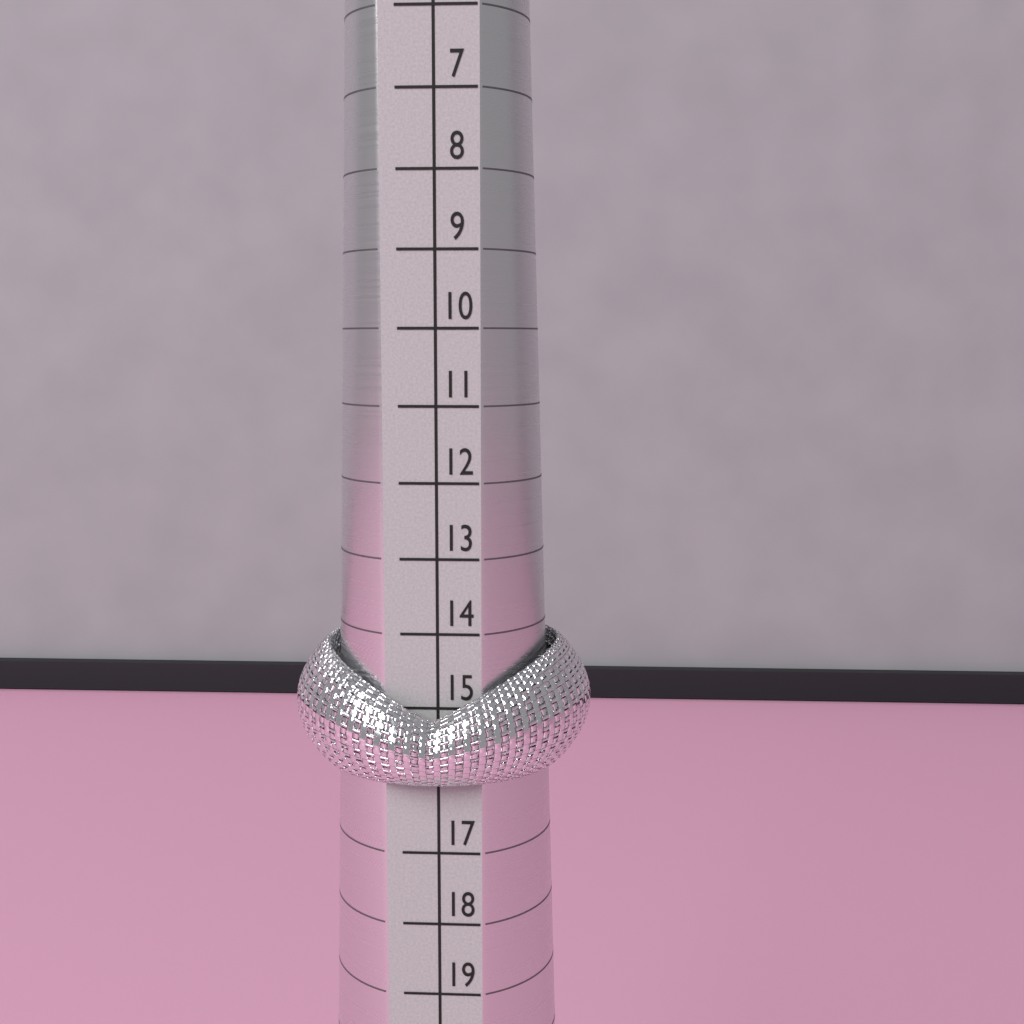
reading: 16 (no unit)
